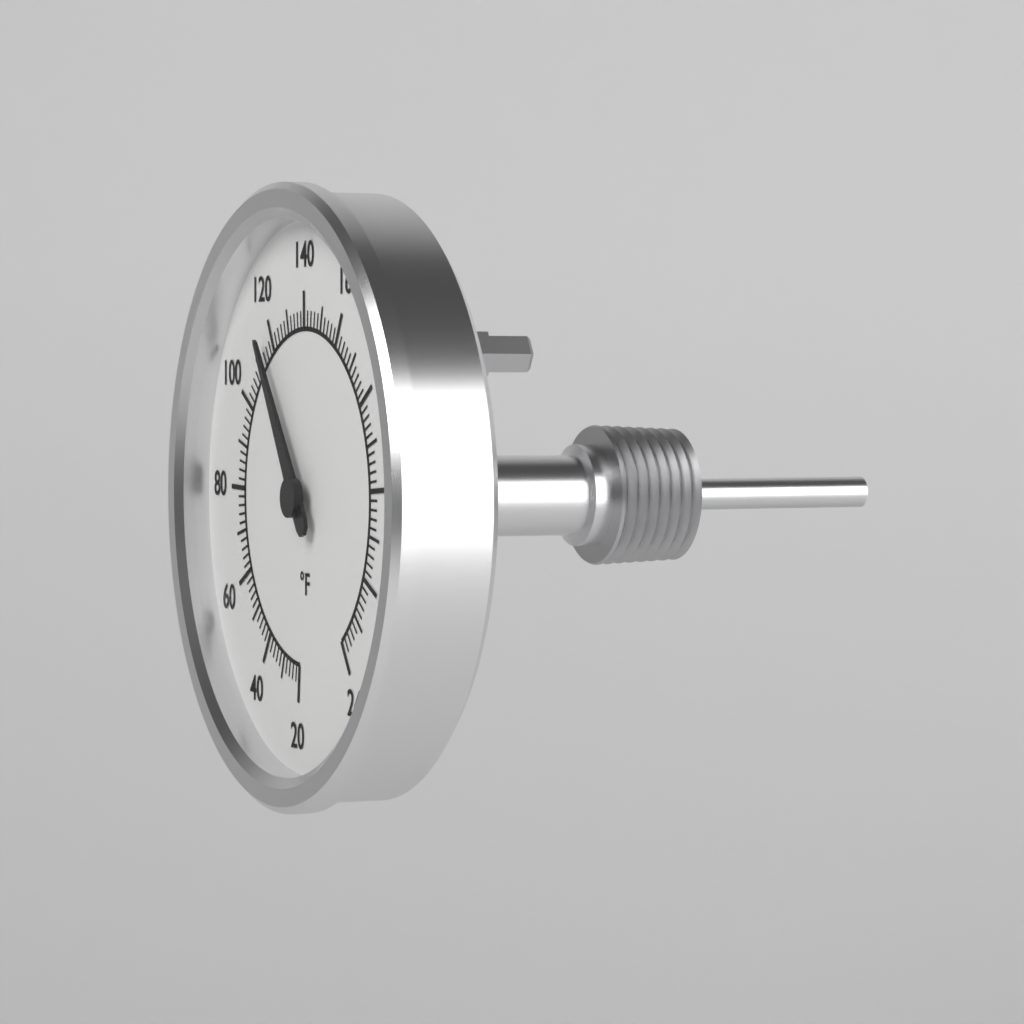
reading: 116 °F
